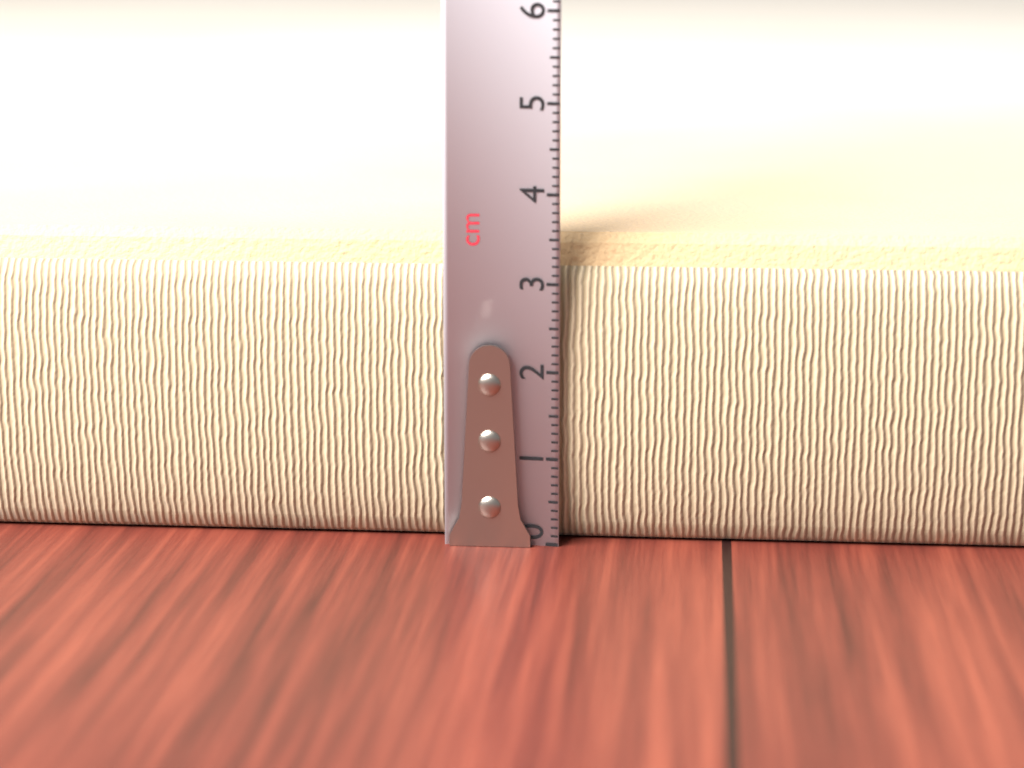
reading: 3.5 cm
